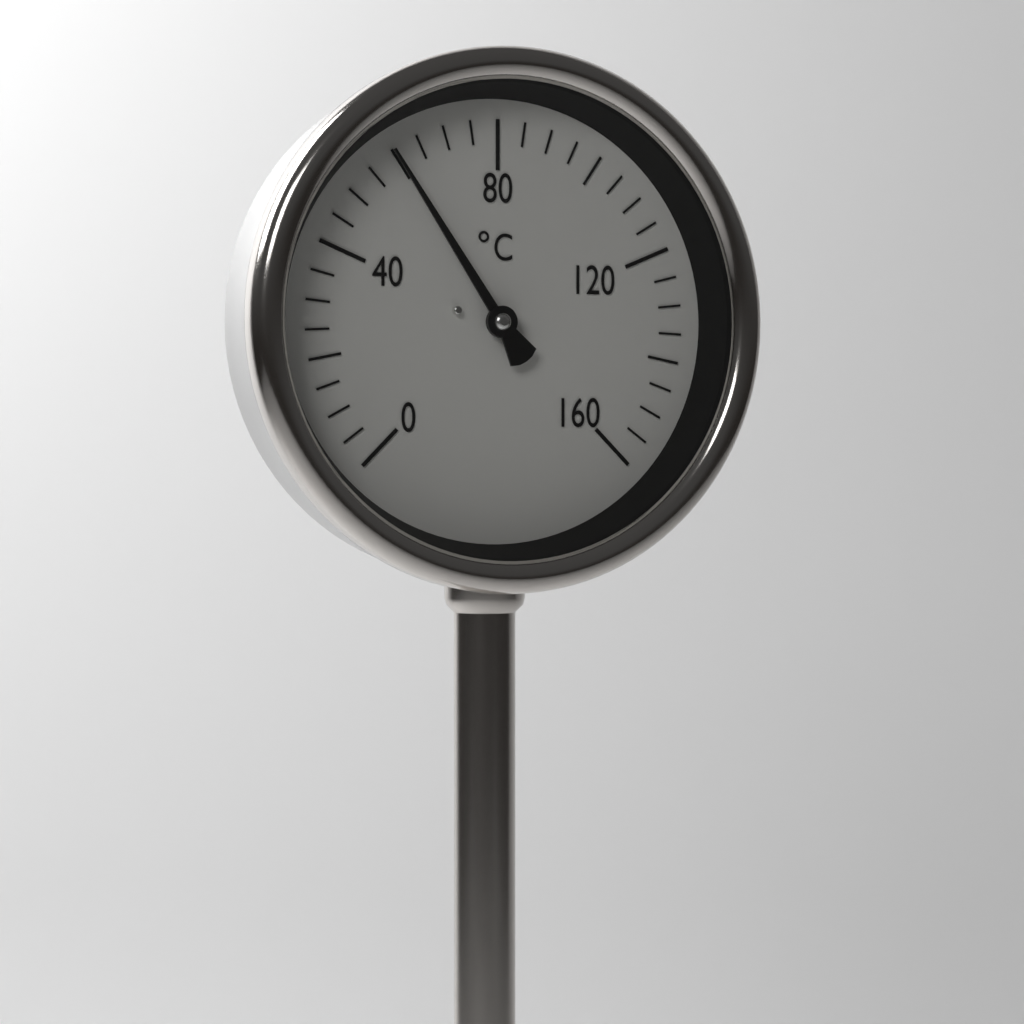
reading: 60 °C
